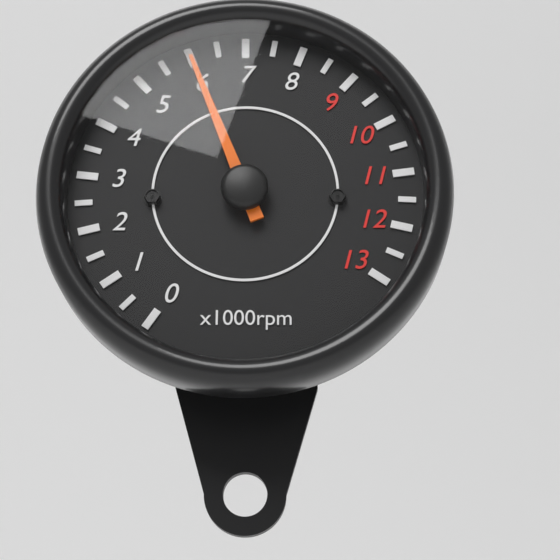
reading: 6000 rpm
